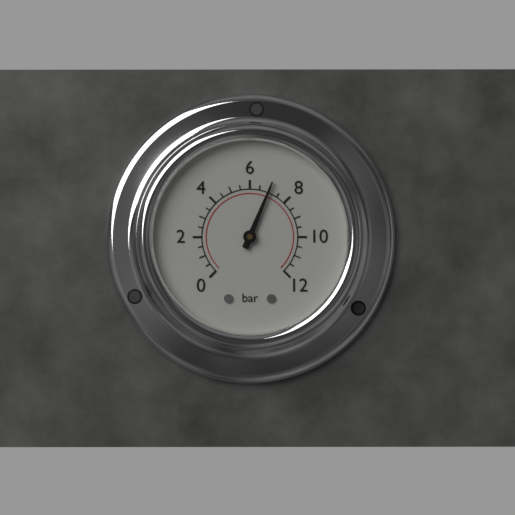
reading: 7.0 bar
